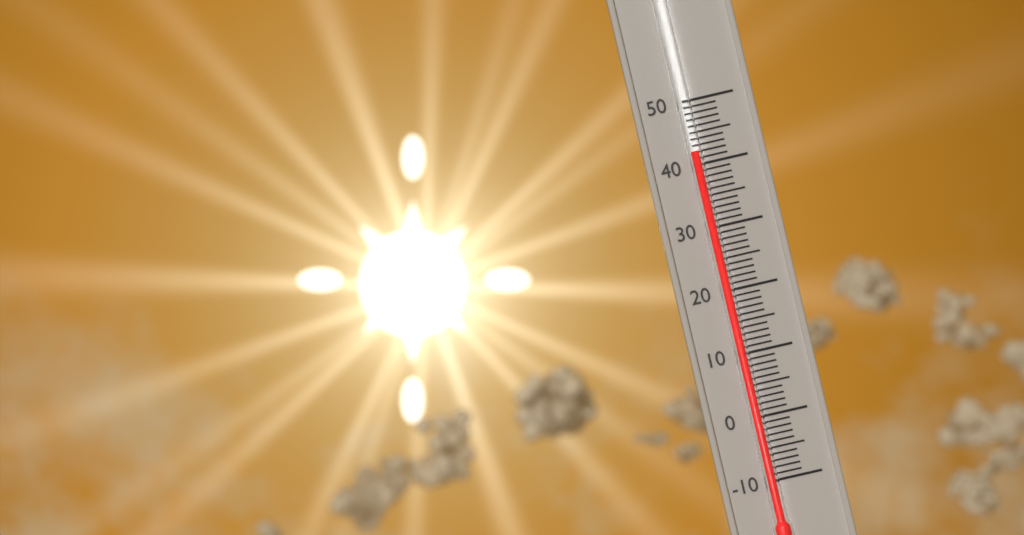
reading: 42 (no unit)
